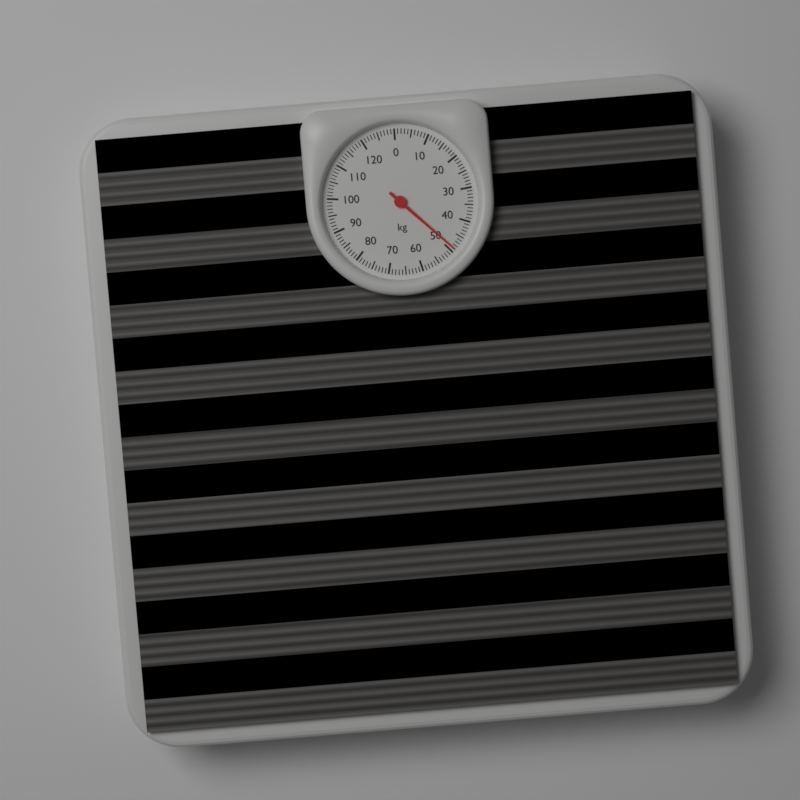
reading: 49 kg
